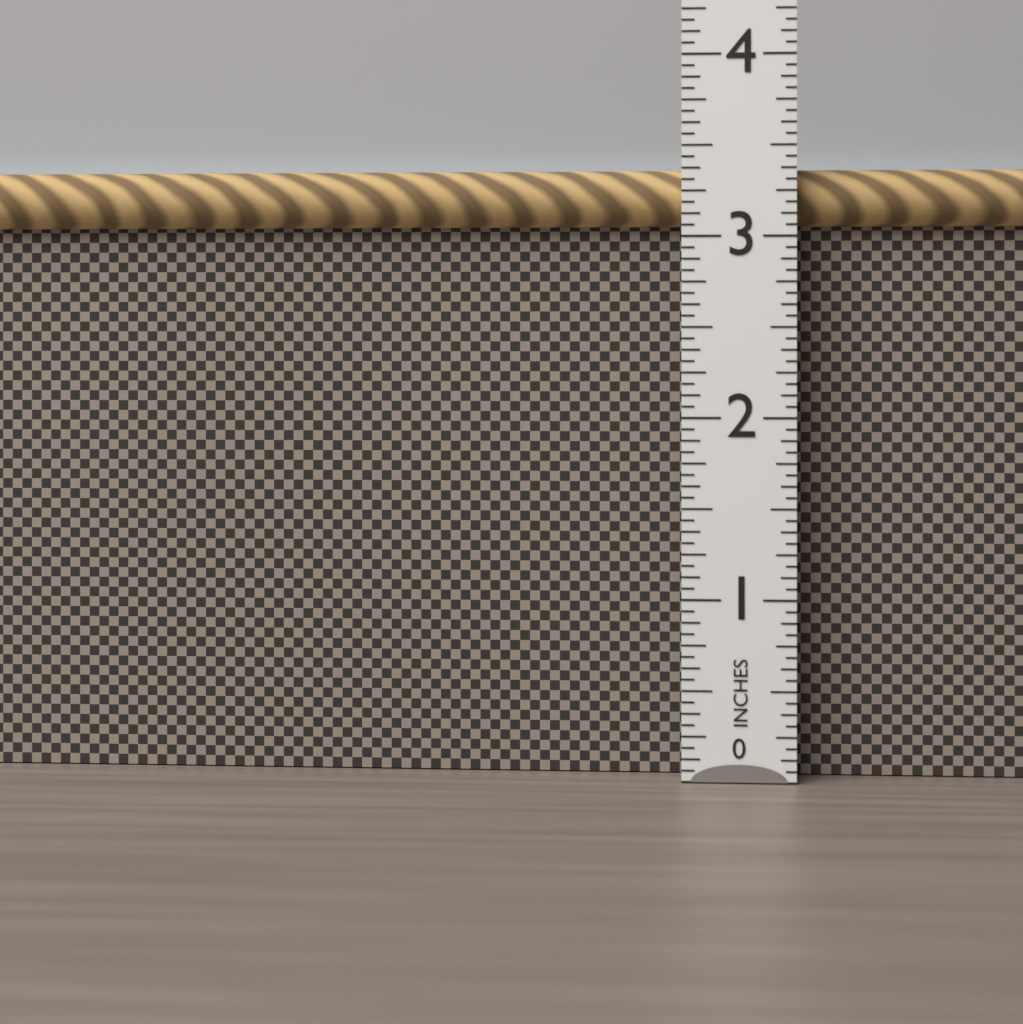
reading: 3.3750 in
